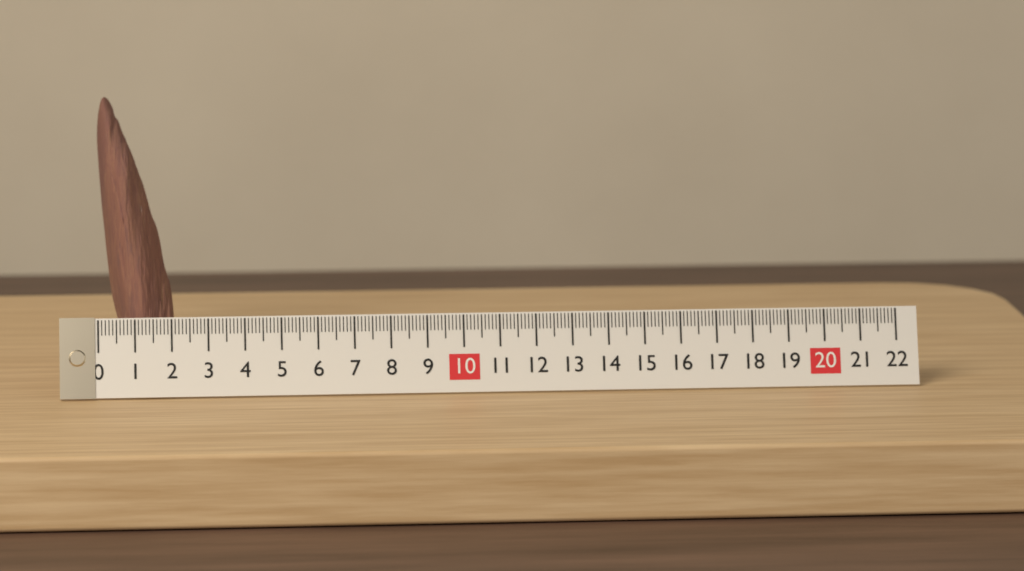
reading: 2.1 (no unit)
